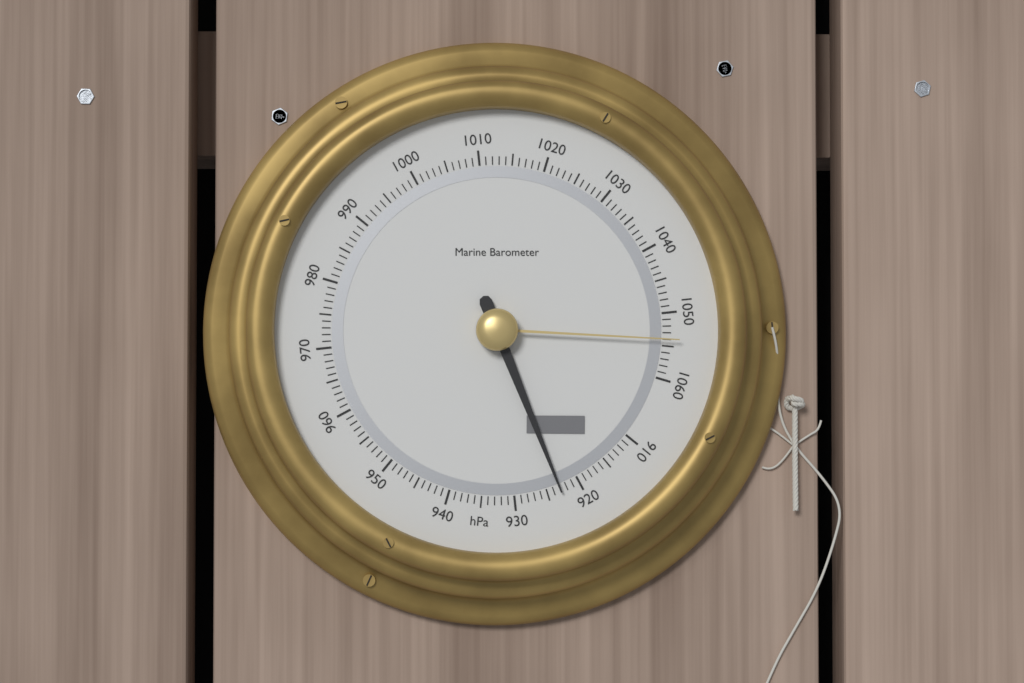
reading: 923 hPa
